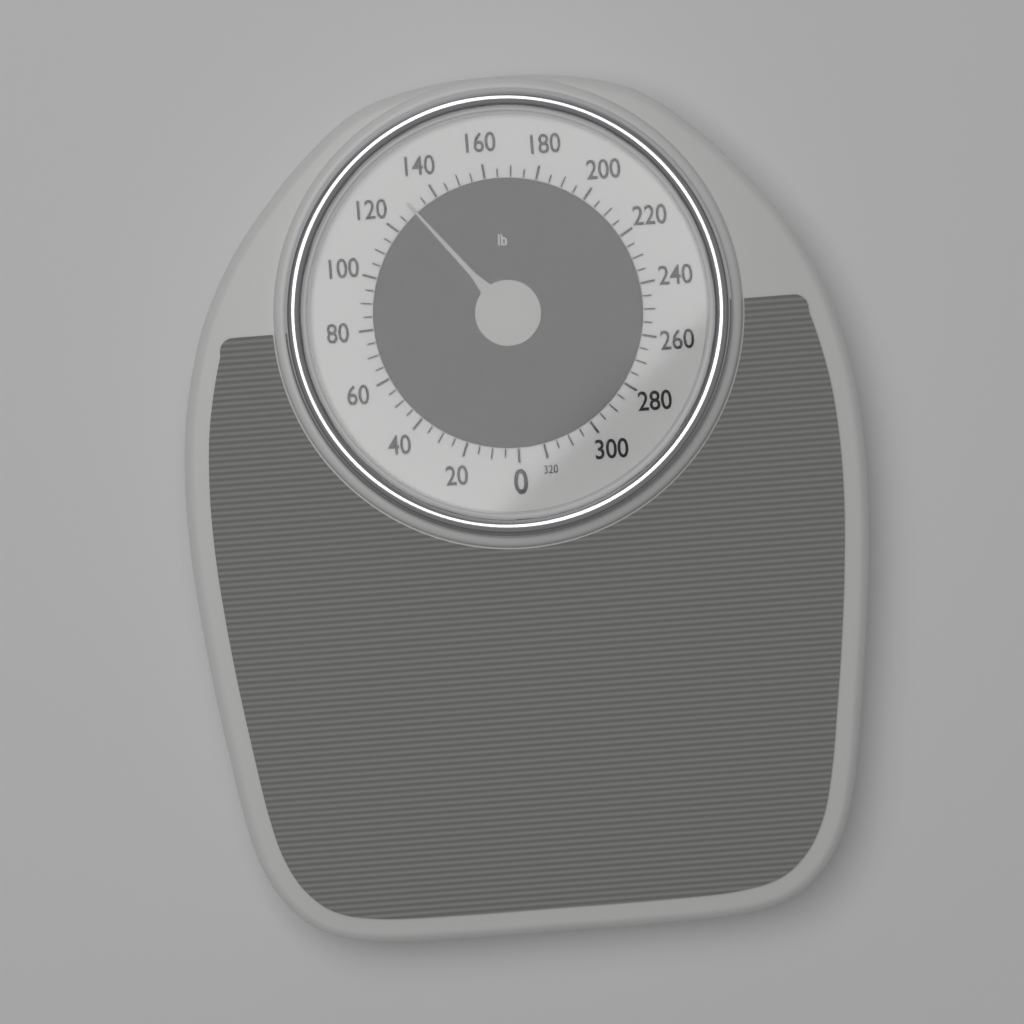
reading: 130 lb
